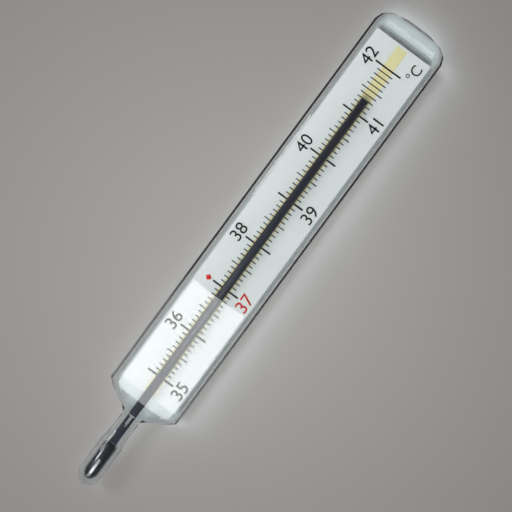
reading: 41.3 °C
